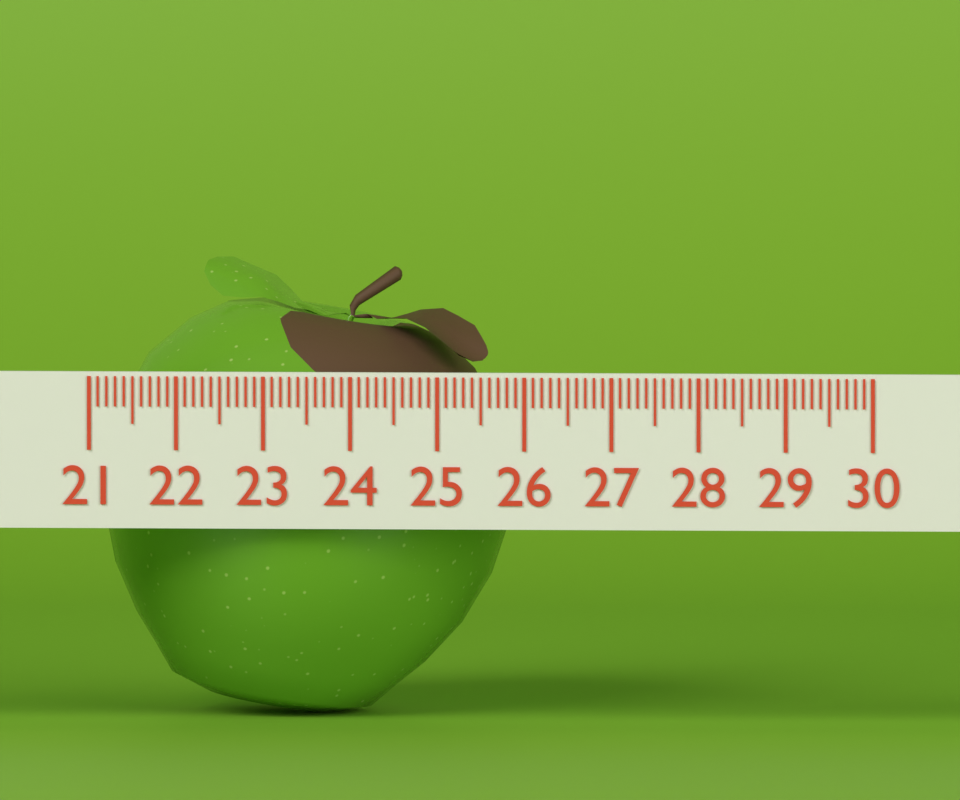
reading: 25.7 (no unit)
